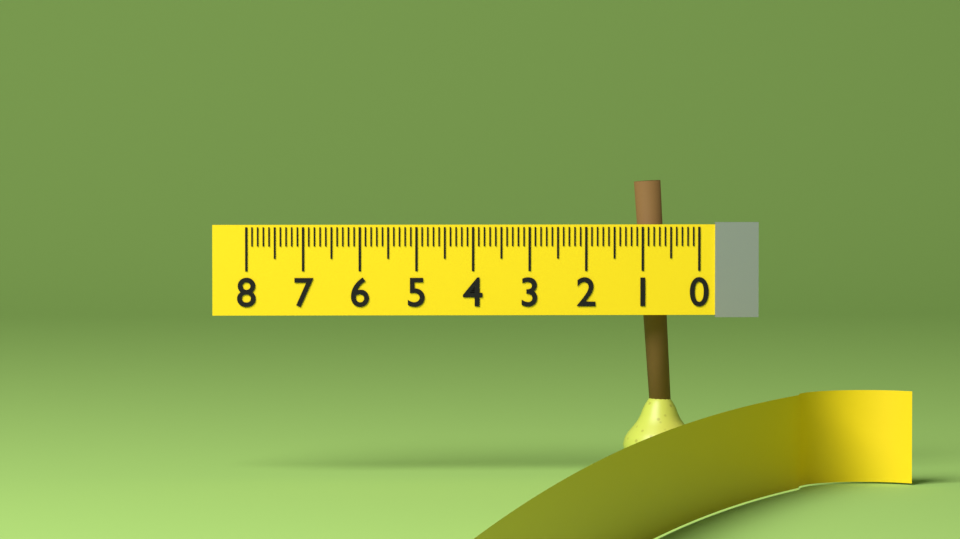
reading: 1.3 (no unit)
